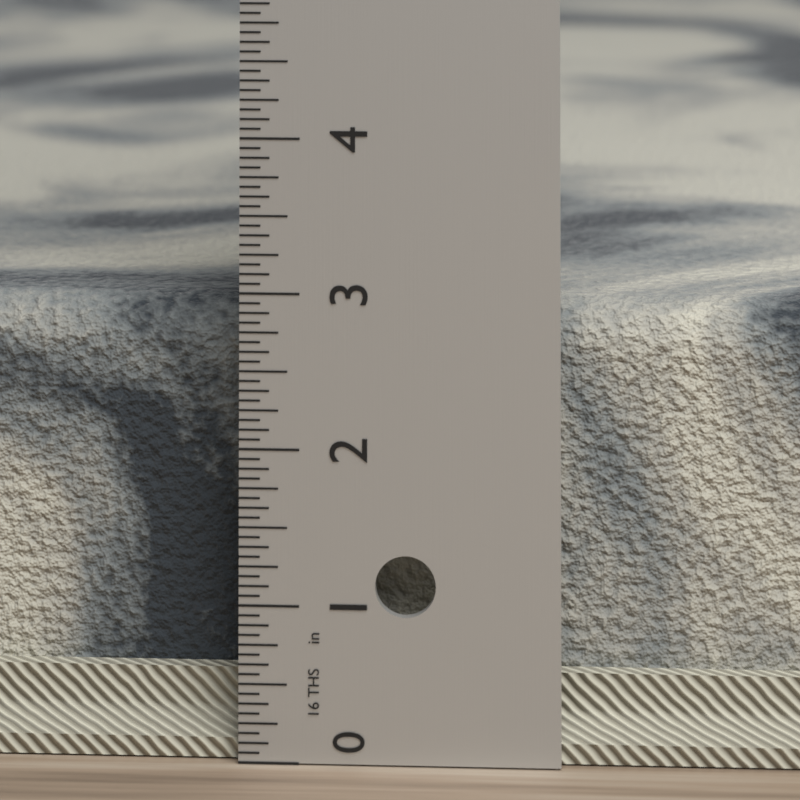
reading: 2.8750 in
